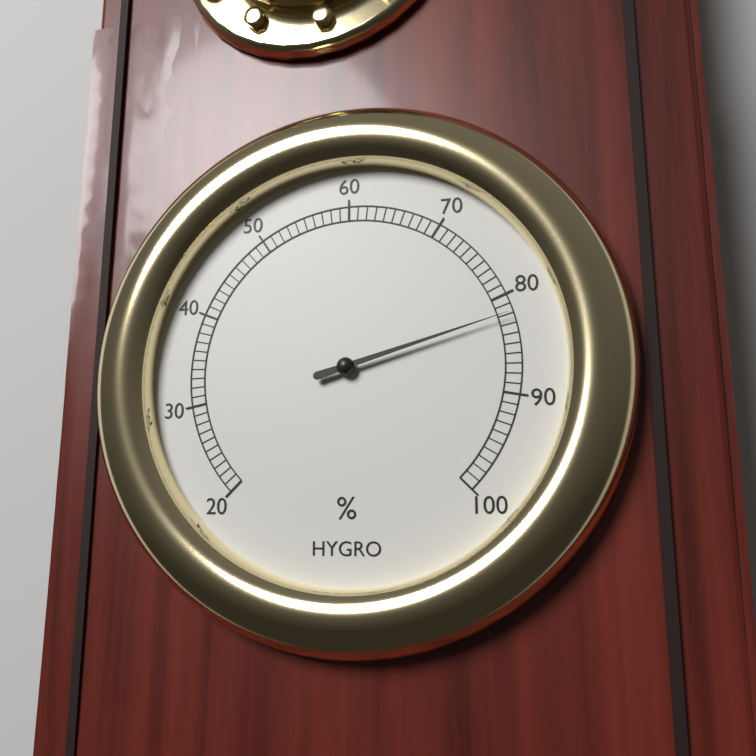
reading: 82 %
